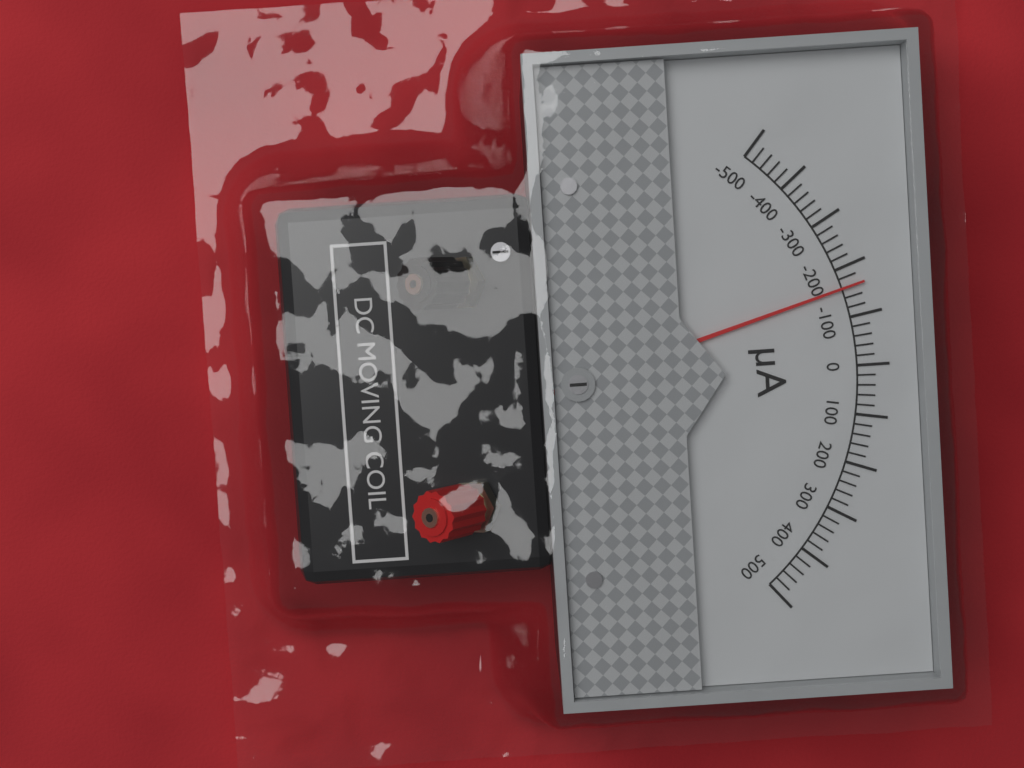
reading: -160 µA
